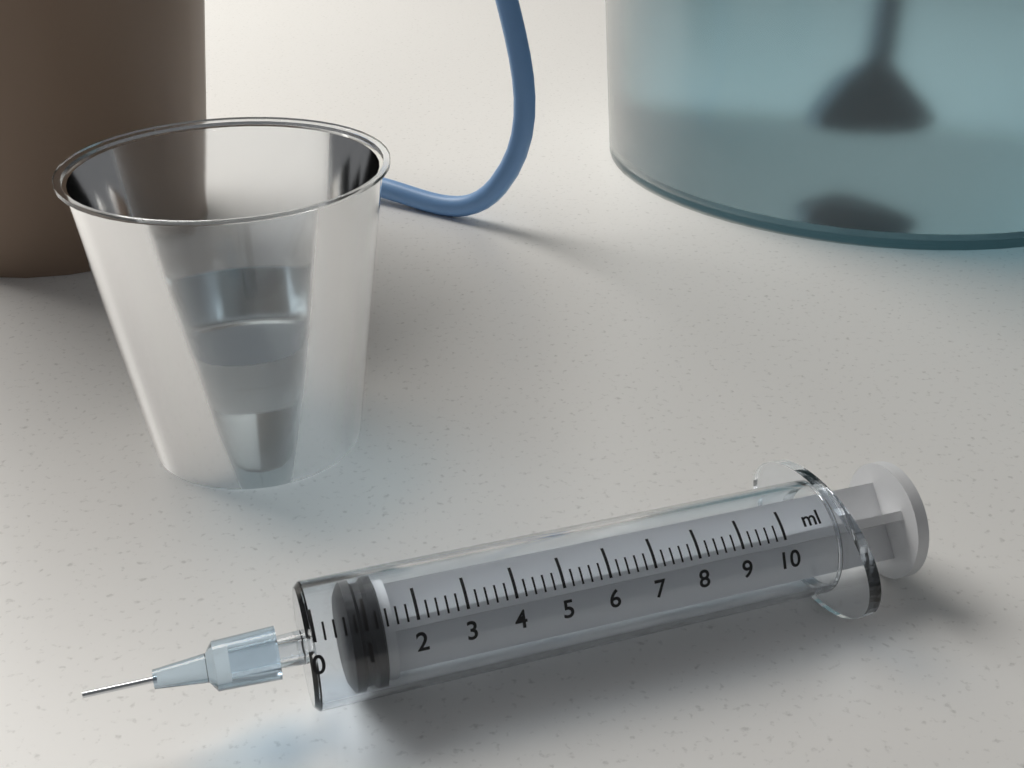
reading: 0.6 ml
